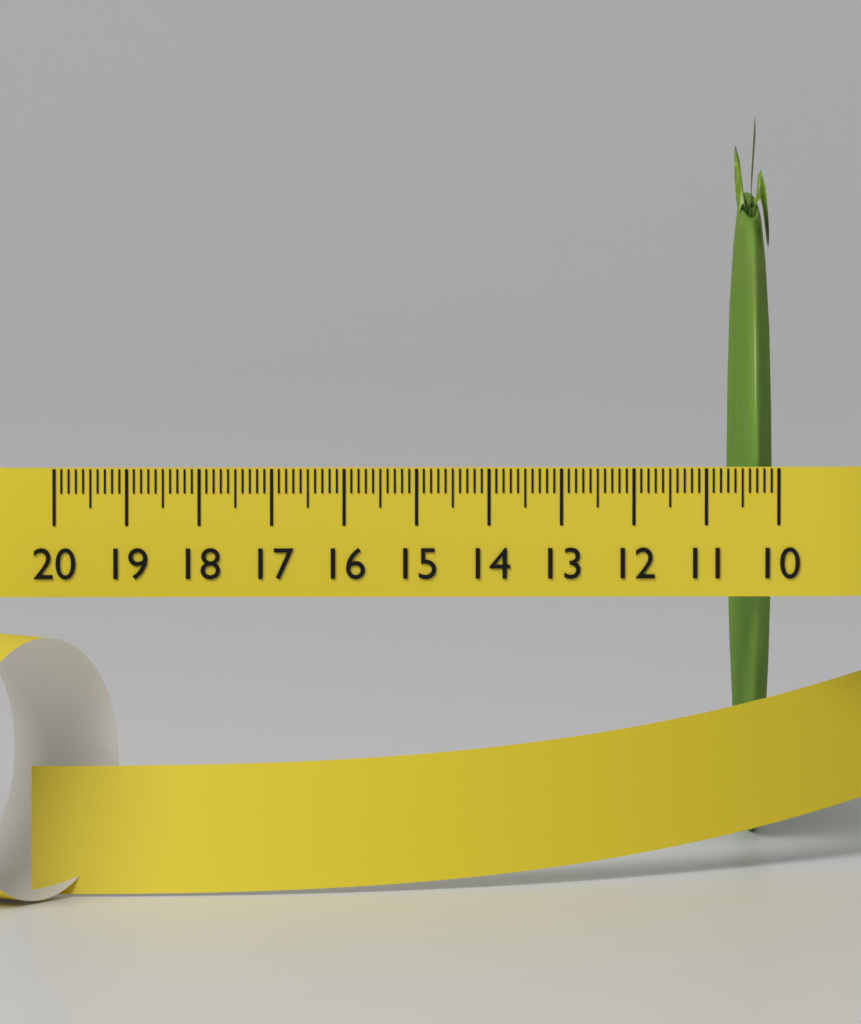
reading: 10.6 (no unit)
